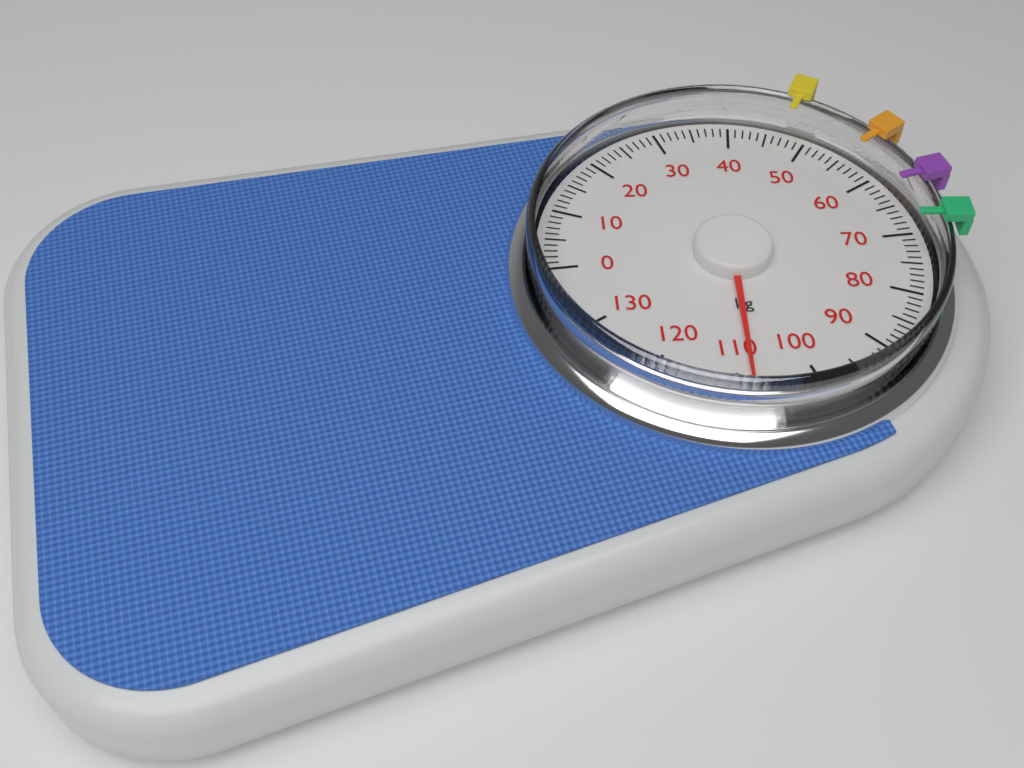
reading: 108 kg
